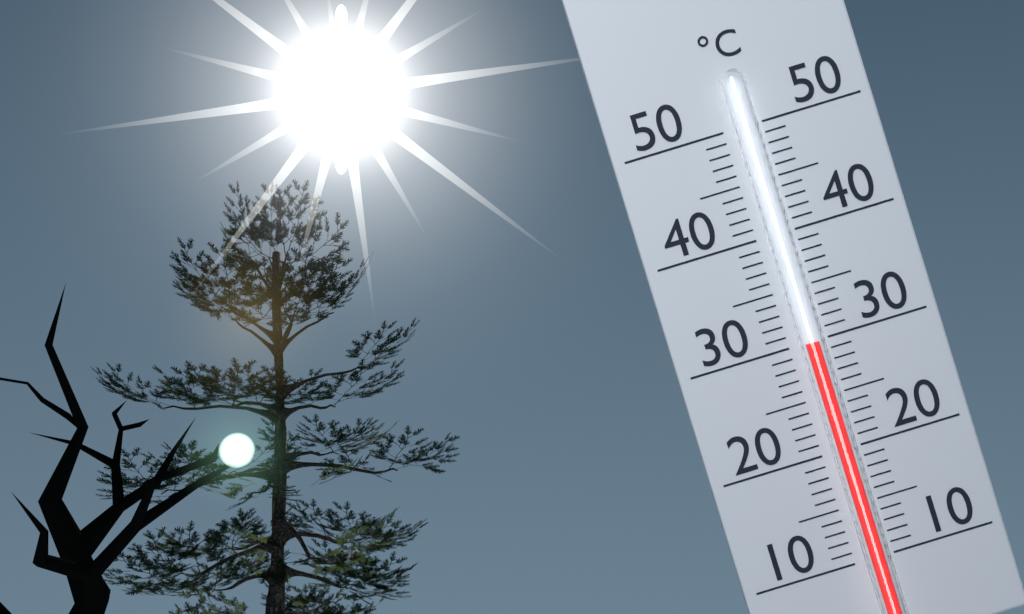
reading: 30 °C
